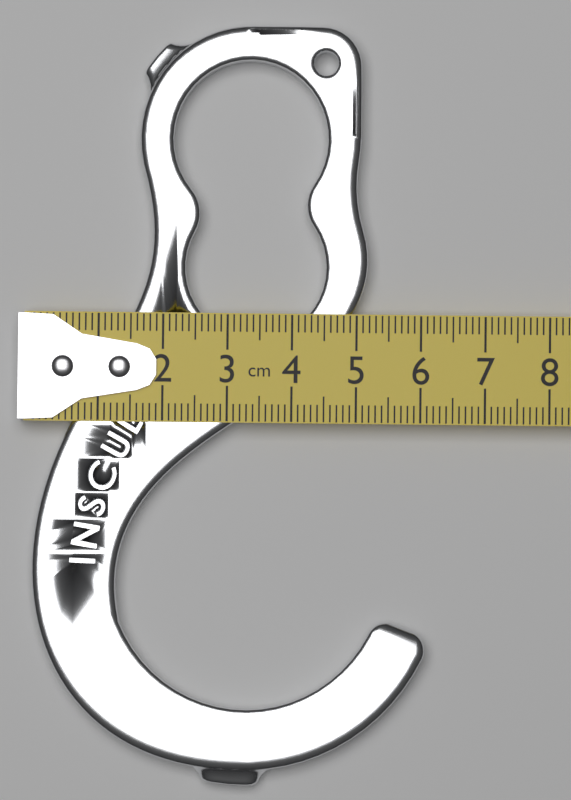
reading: 6.1 cm
